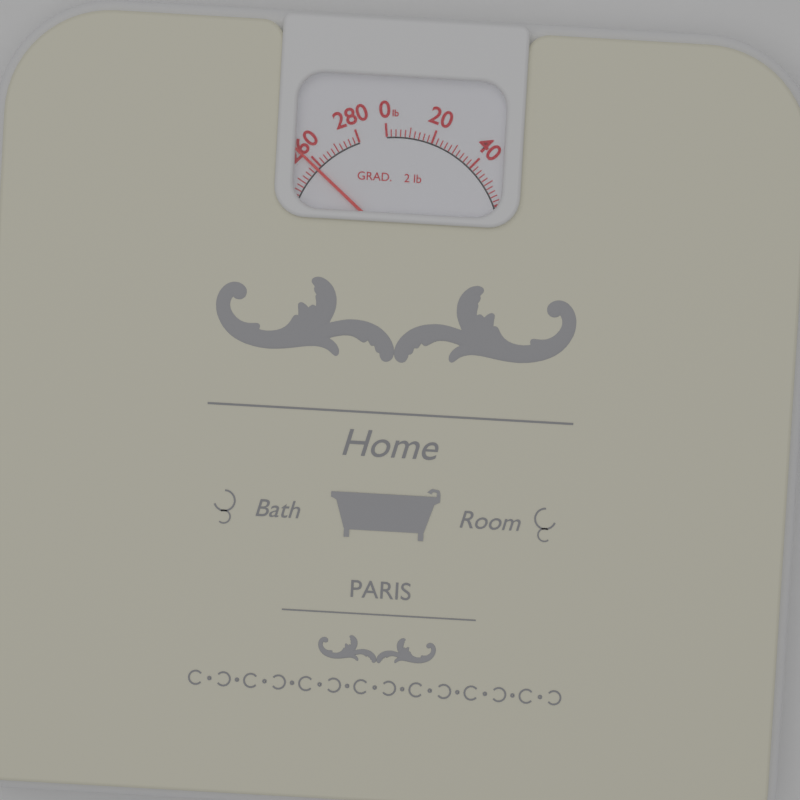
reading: 258 lb
